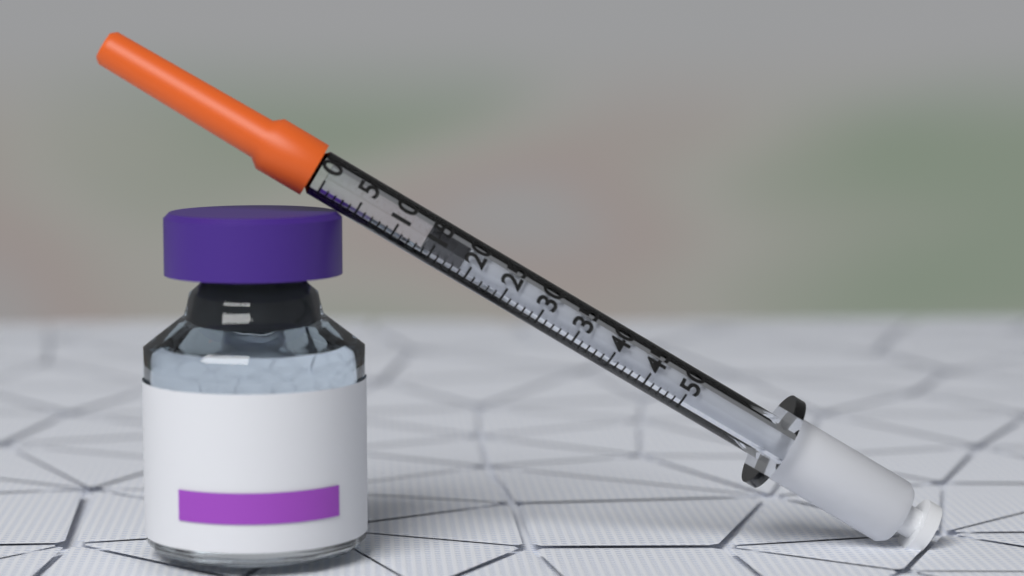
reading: 14 (no unit)
